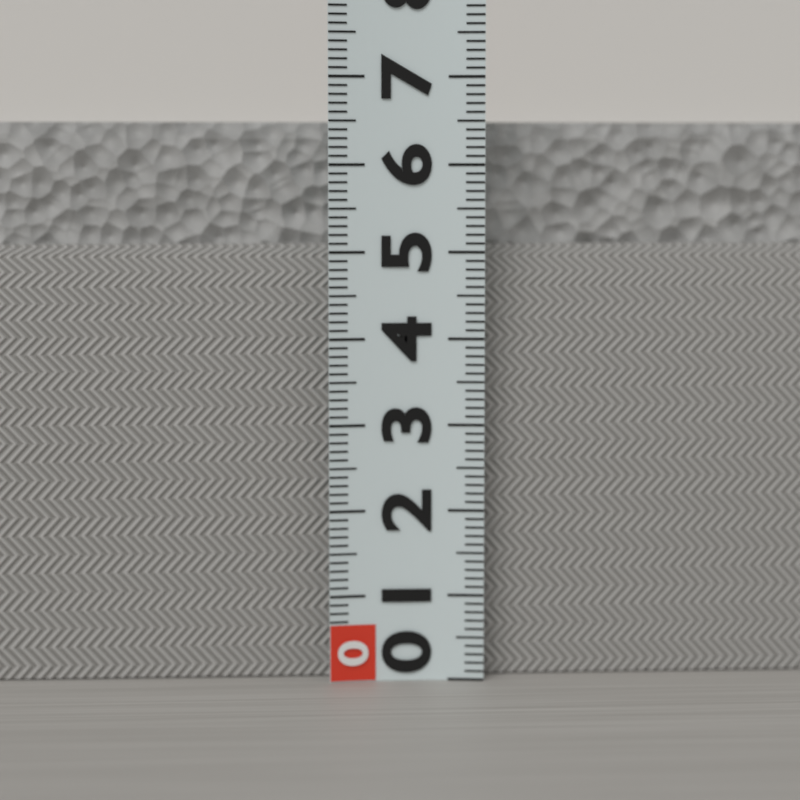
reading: 6.5 (no unit)
